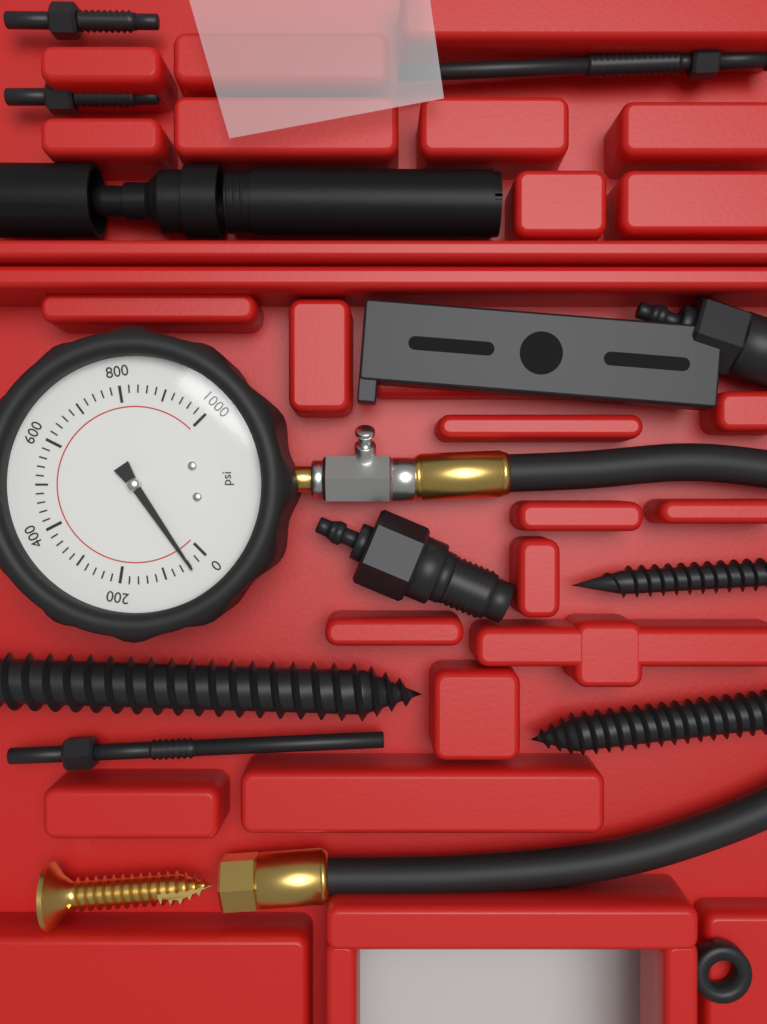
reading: 40 psi
